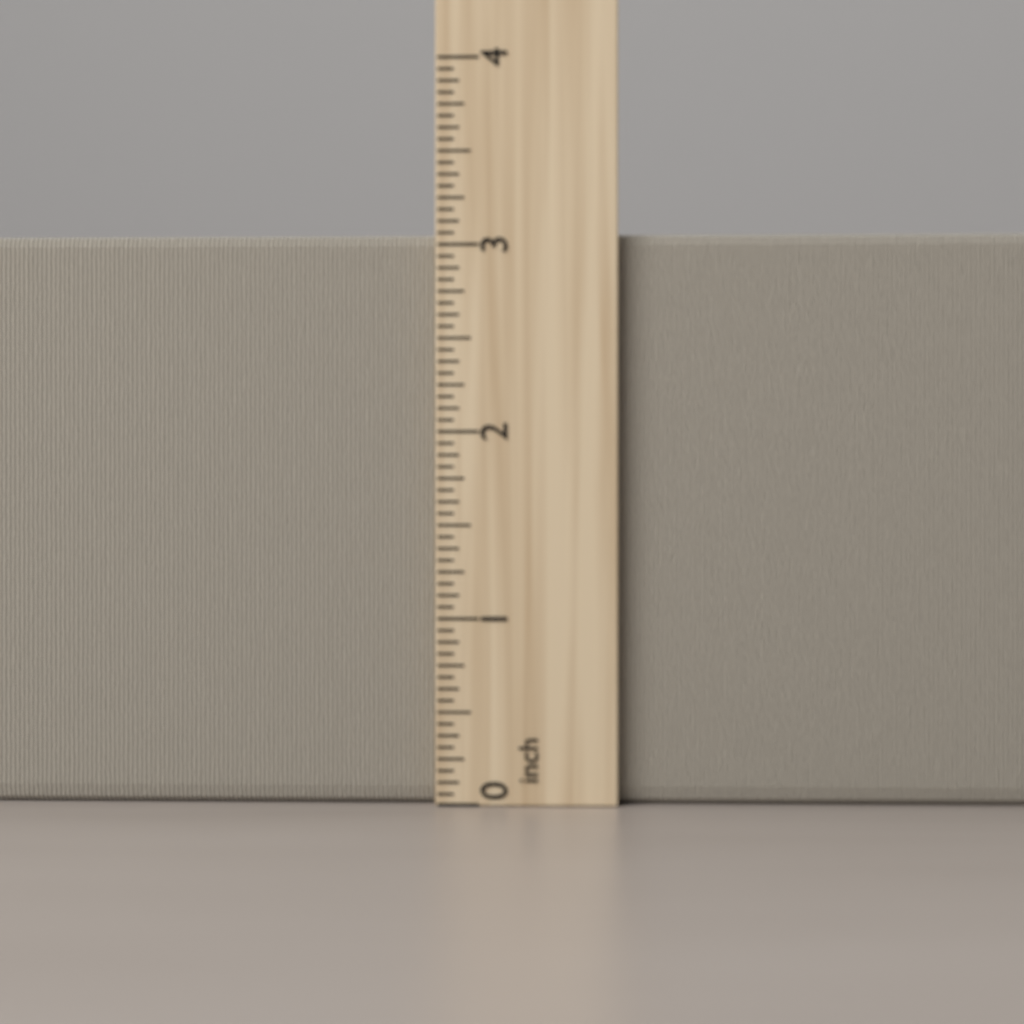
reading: 3.0625 inch
